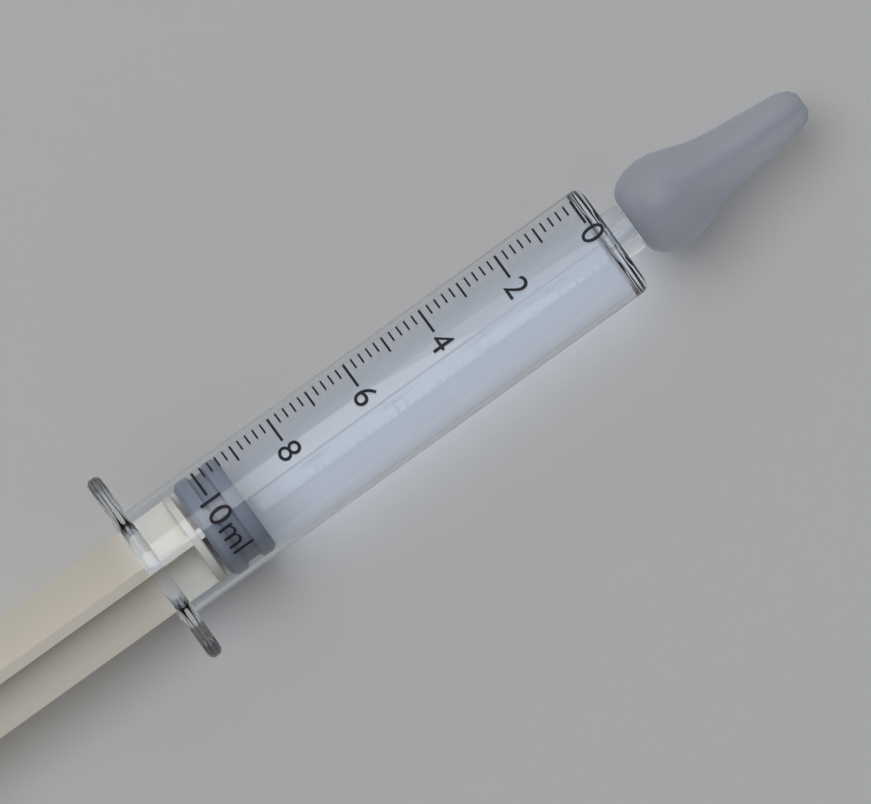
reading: 9.4 ml
